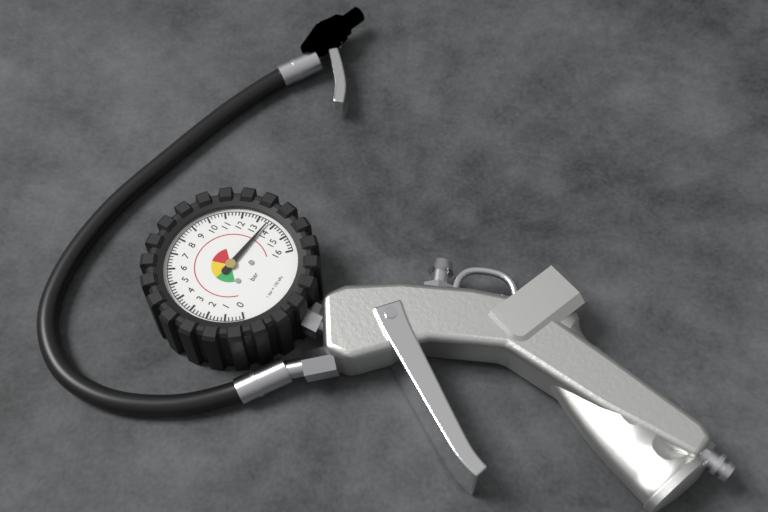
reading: 13.6 bar
